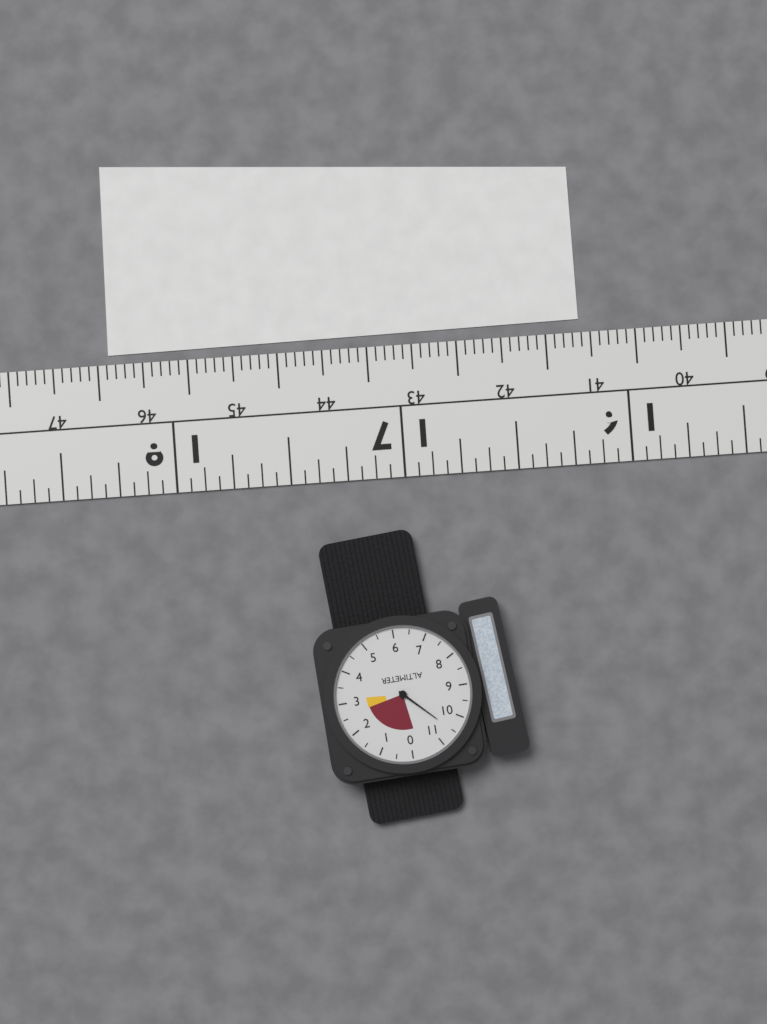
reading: 10.5 (no unit)
